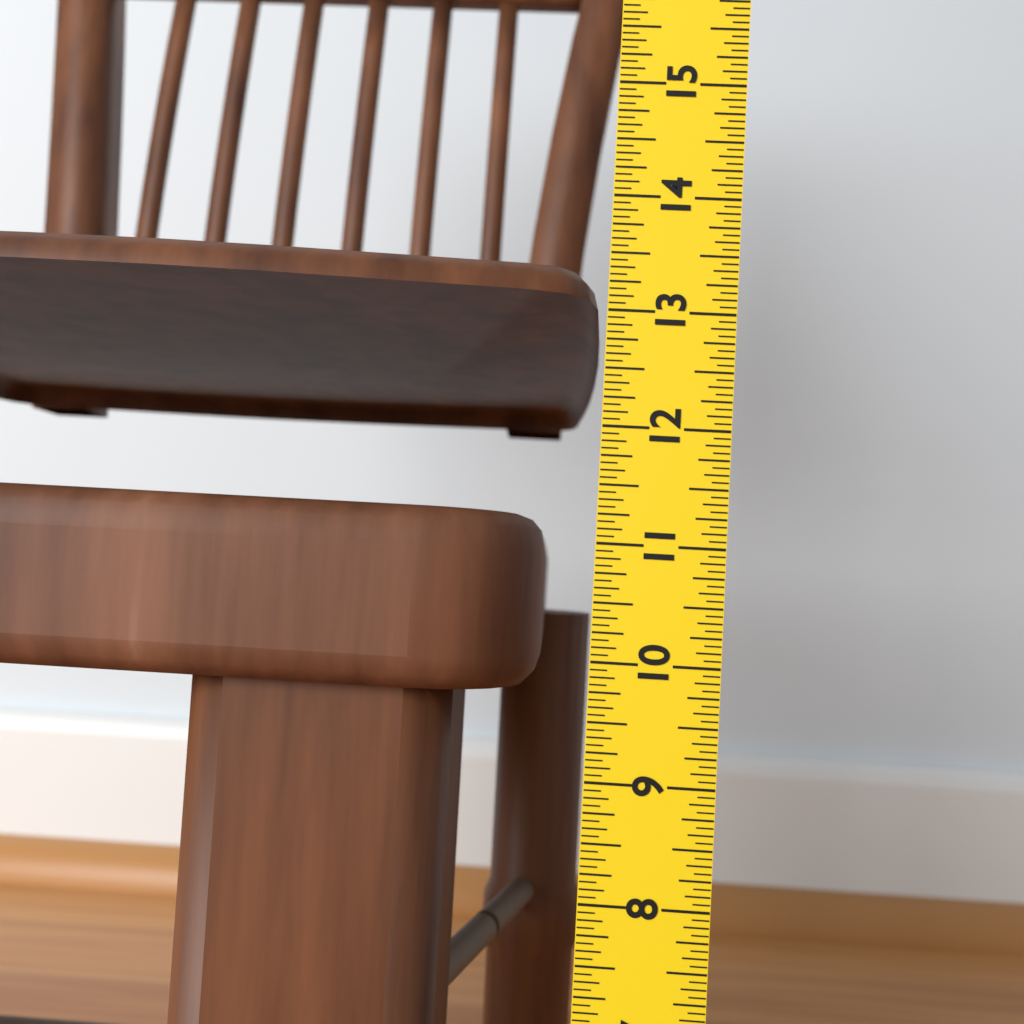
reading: 11.2500 in
